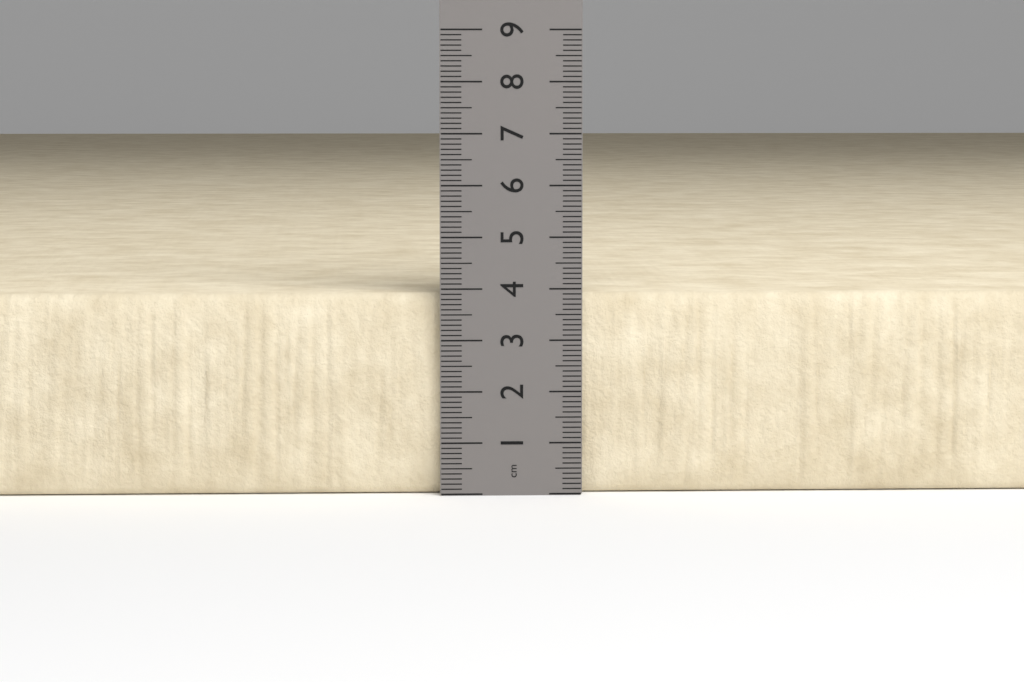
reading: 3.9 cm
